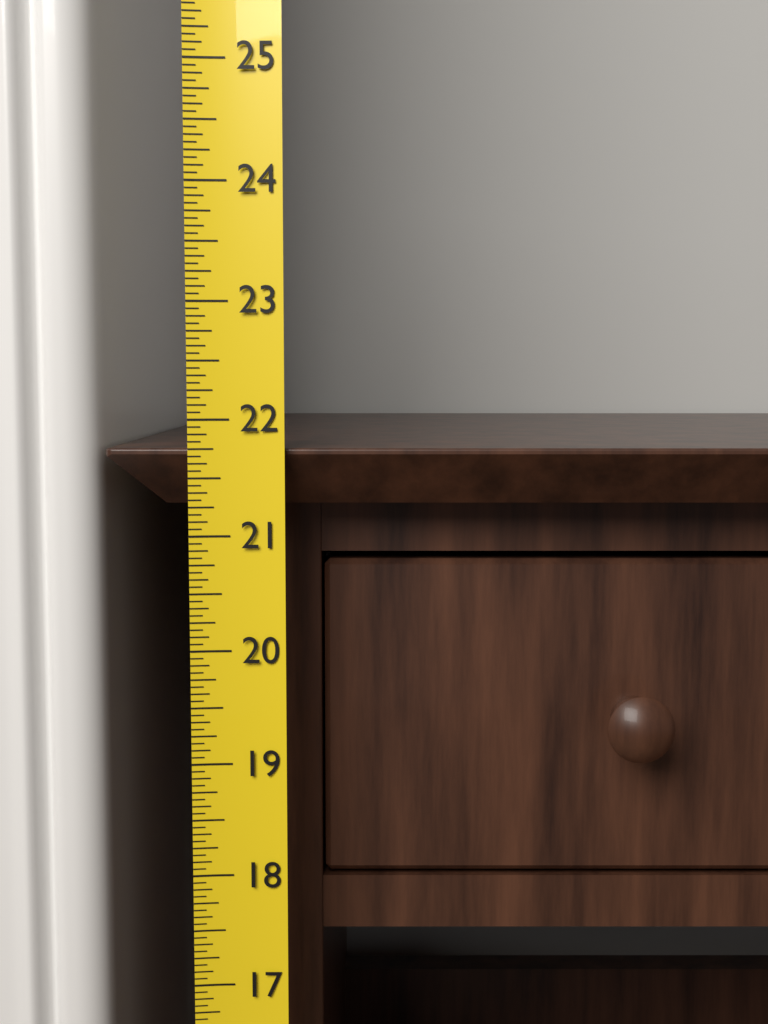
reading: 21.7500 (no unit)
